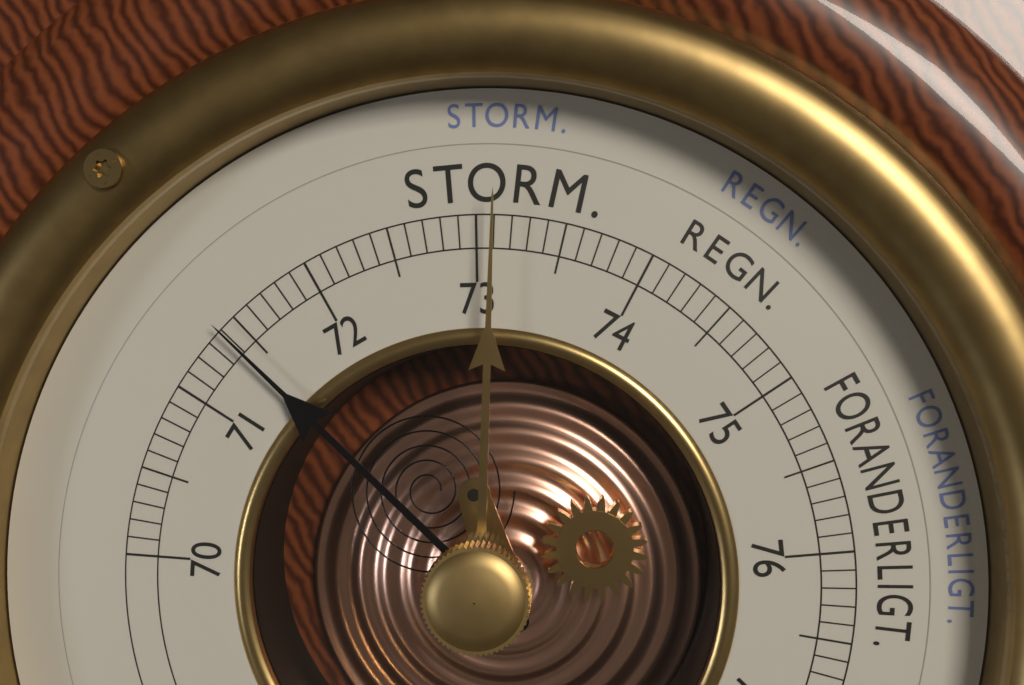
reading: 71.4 cm
